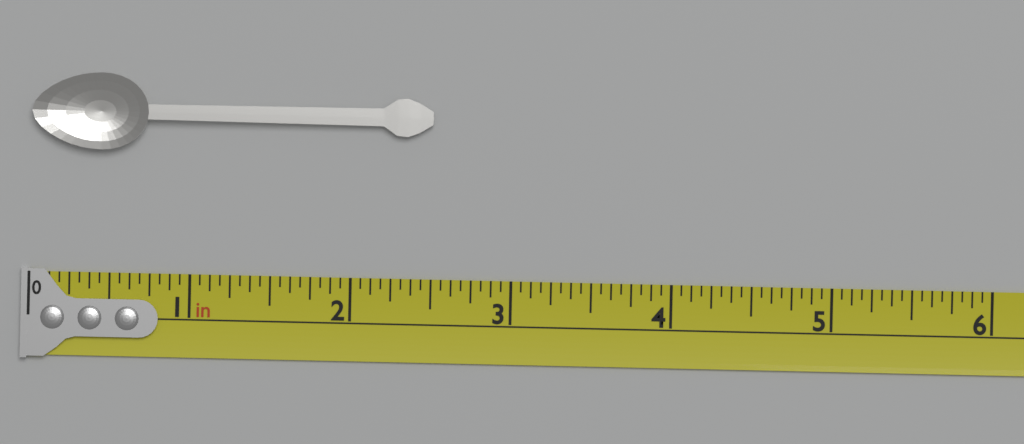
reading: 2.5000 in
